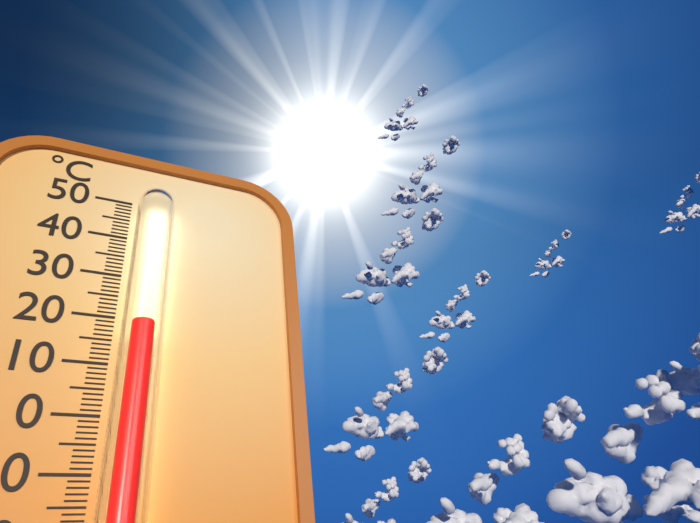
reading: 17 °C
